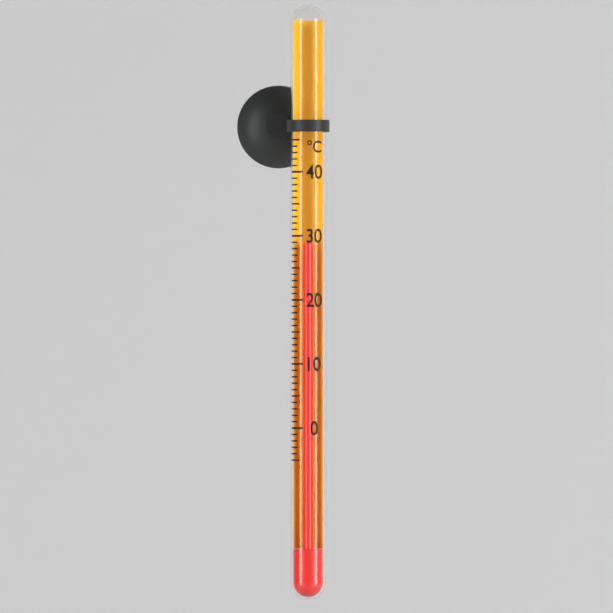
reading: 29 °C
